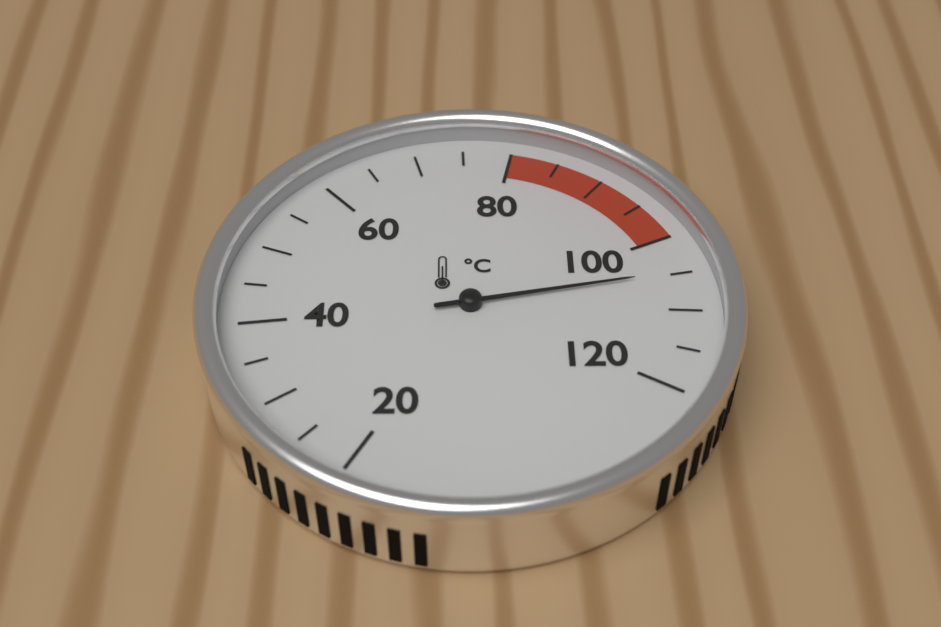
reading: 105 °C
